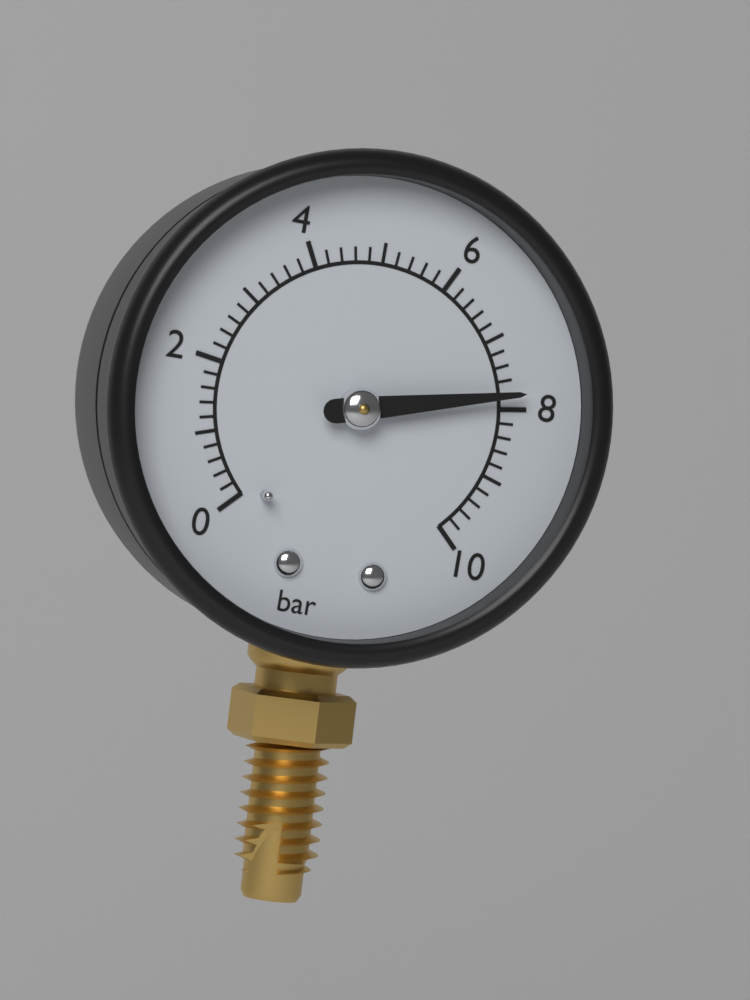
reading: 7.8 bar
